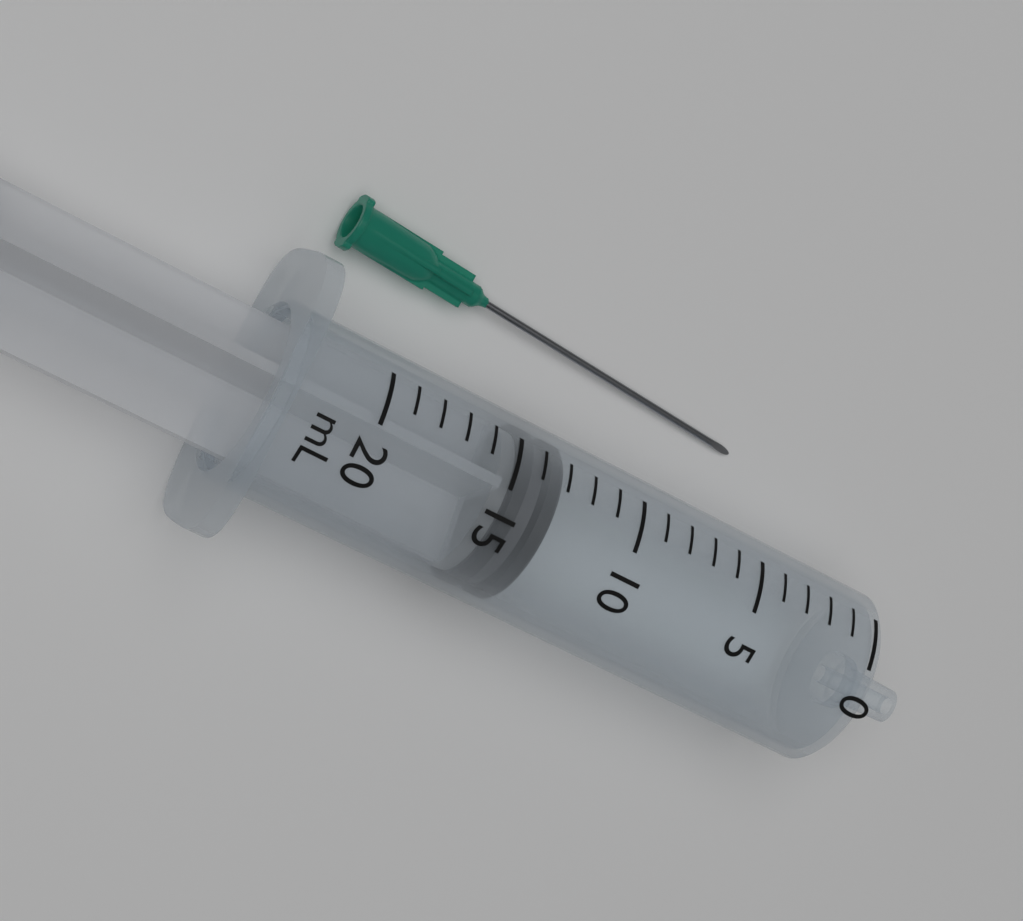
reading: 13 mL
